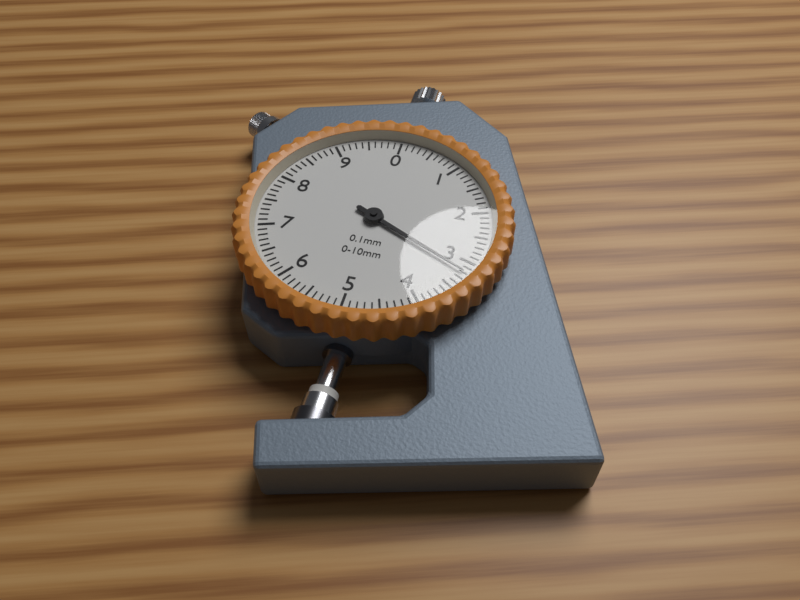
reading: 3.2 mm
